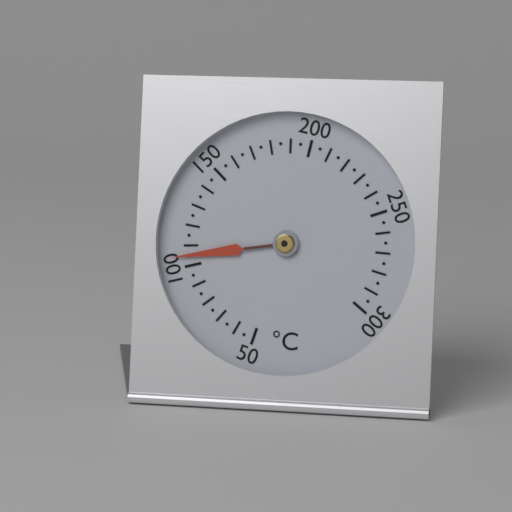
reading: 105 °C
